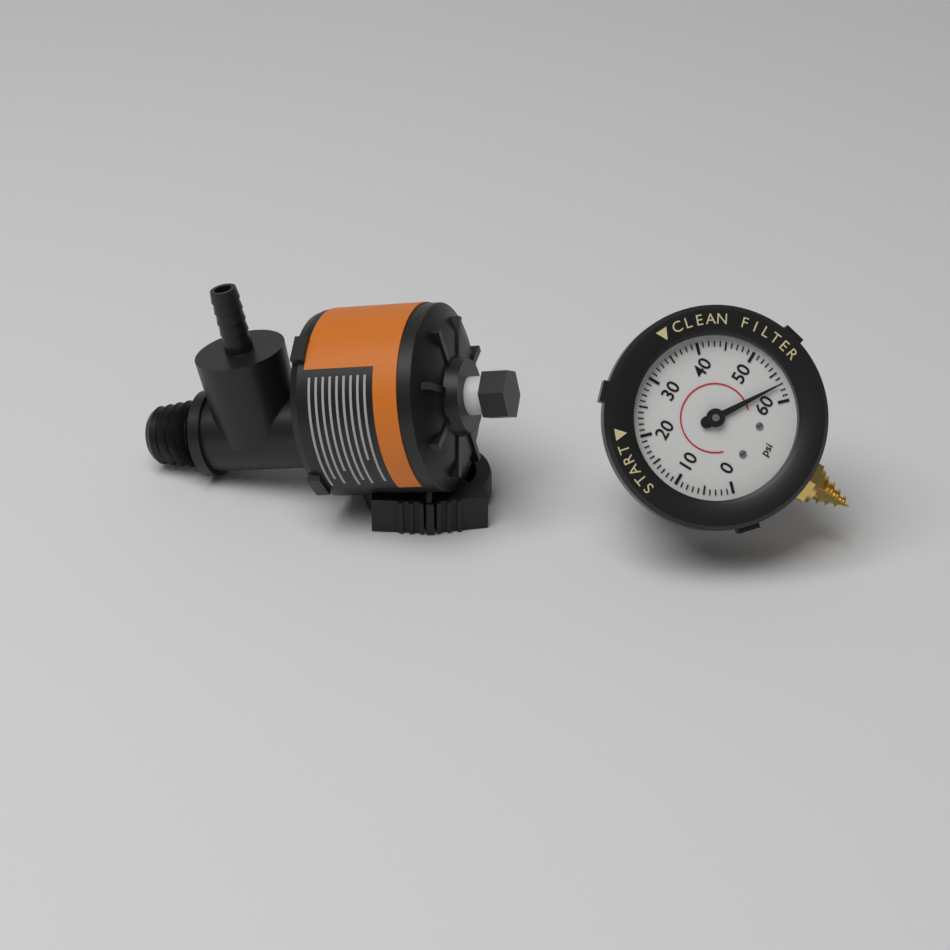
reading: 57 psi
